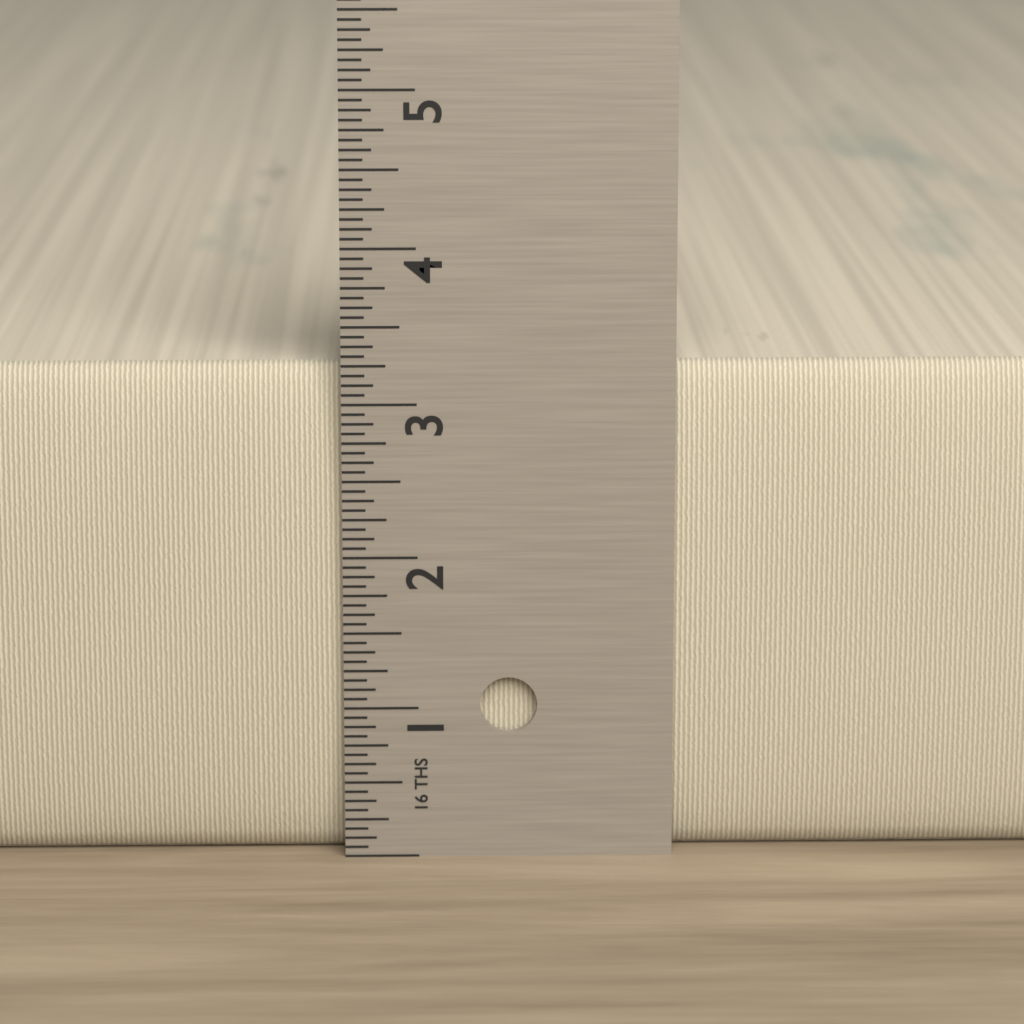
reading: 3.2500 in
